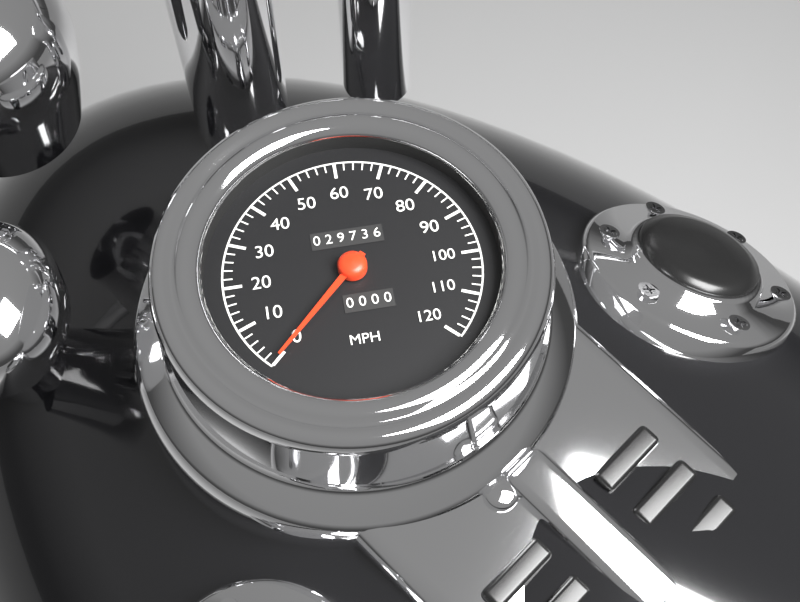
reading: 0 MPH
